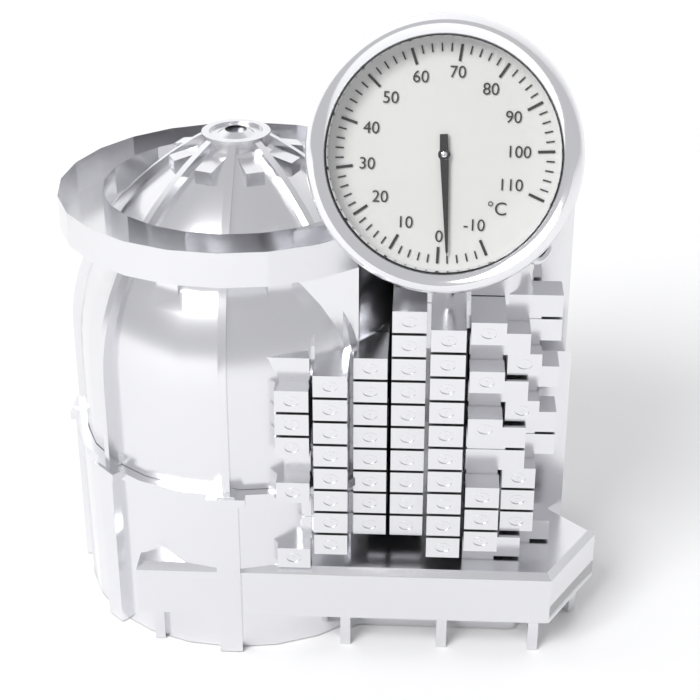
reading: -2 °C
